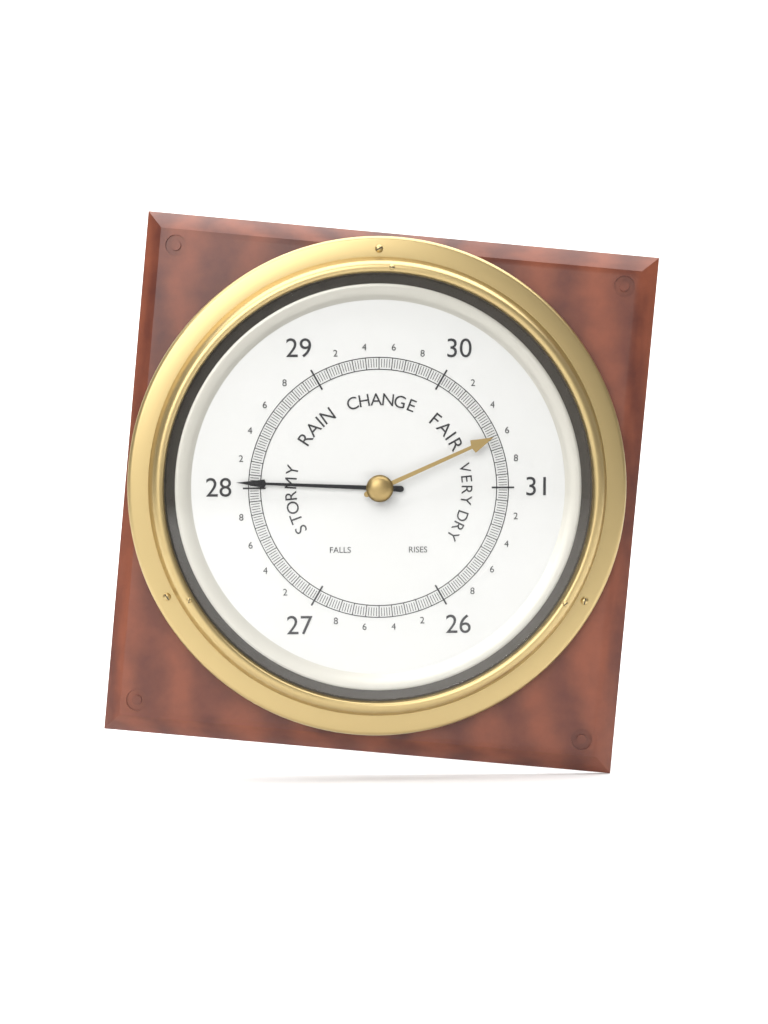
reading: 28.04 (no unit)
